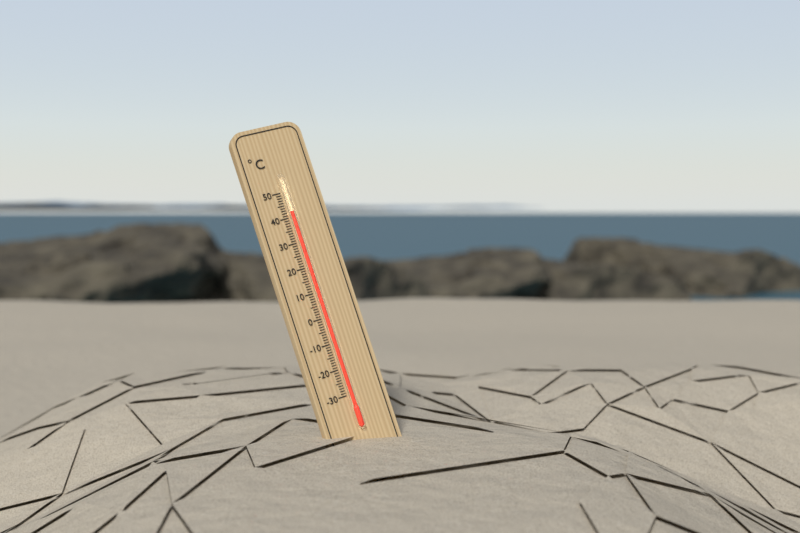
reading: 42 °C
